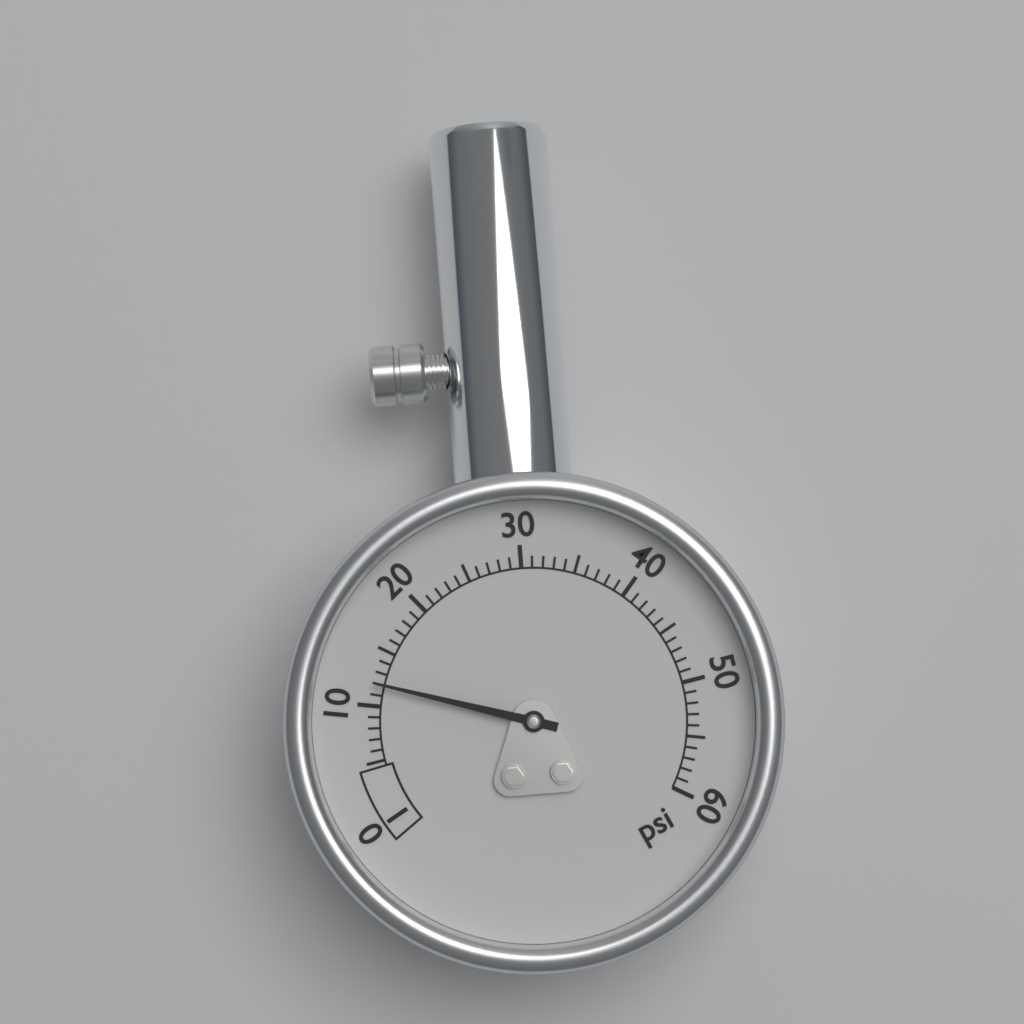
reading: 12 psi
